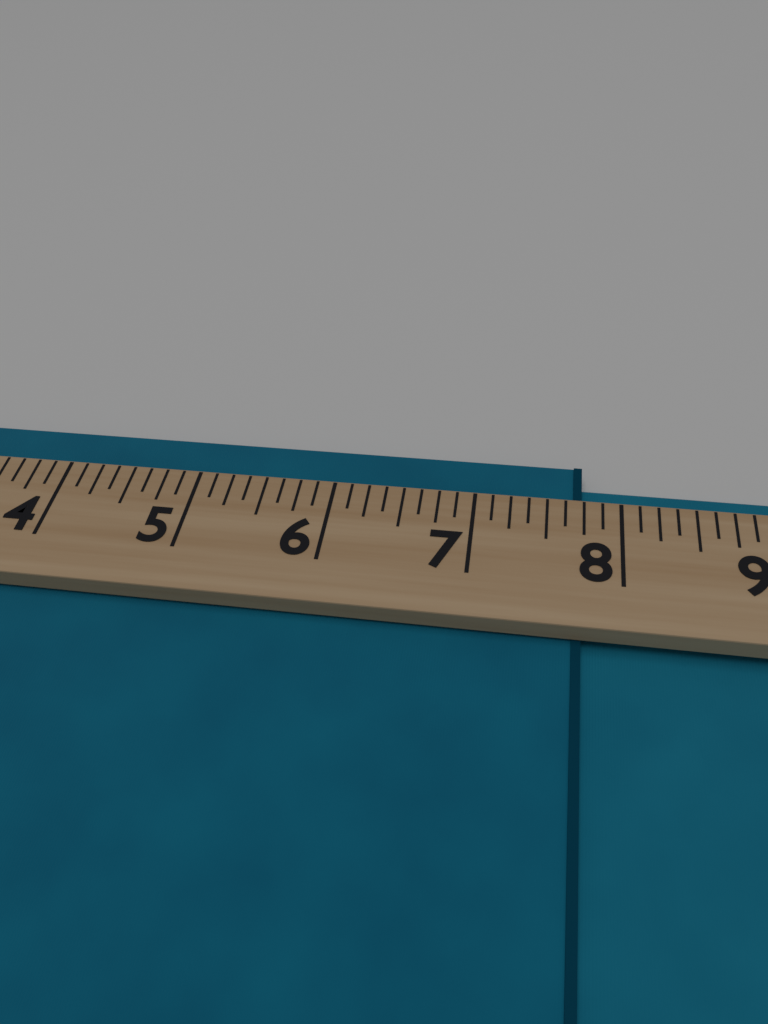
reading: 7.750 (no unit)
